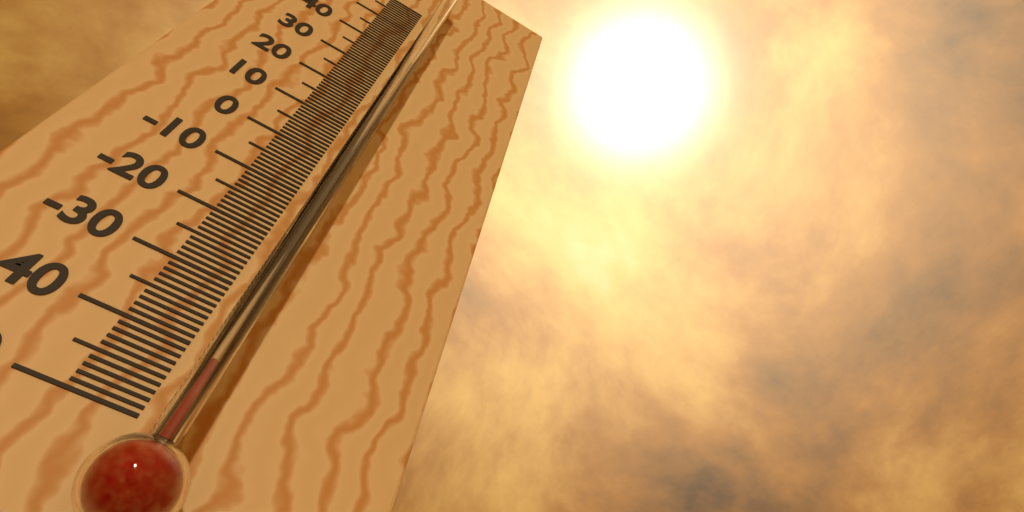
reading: -44 °C
